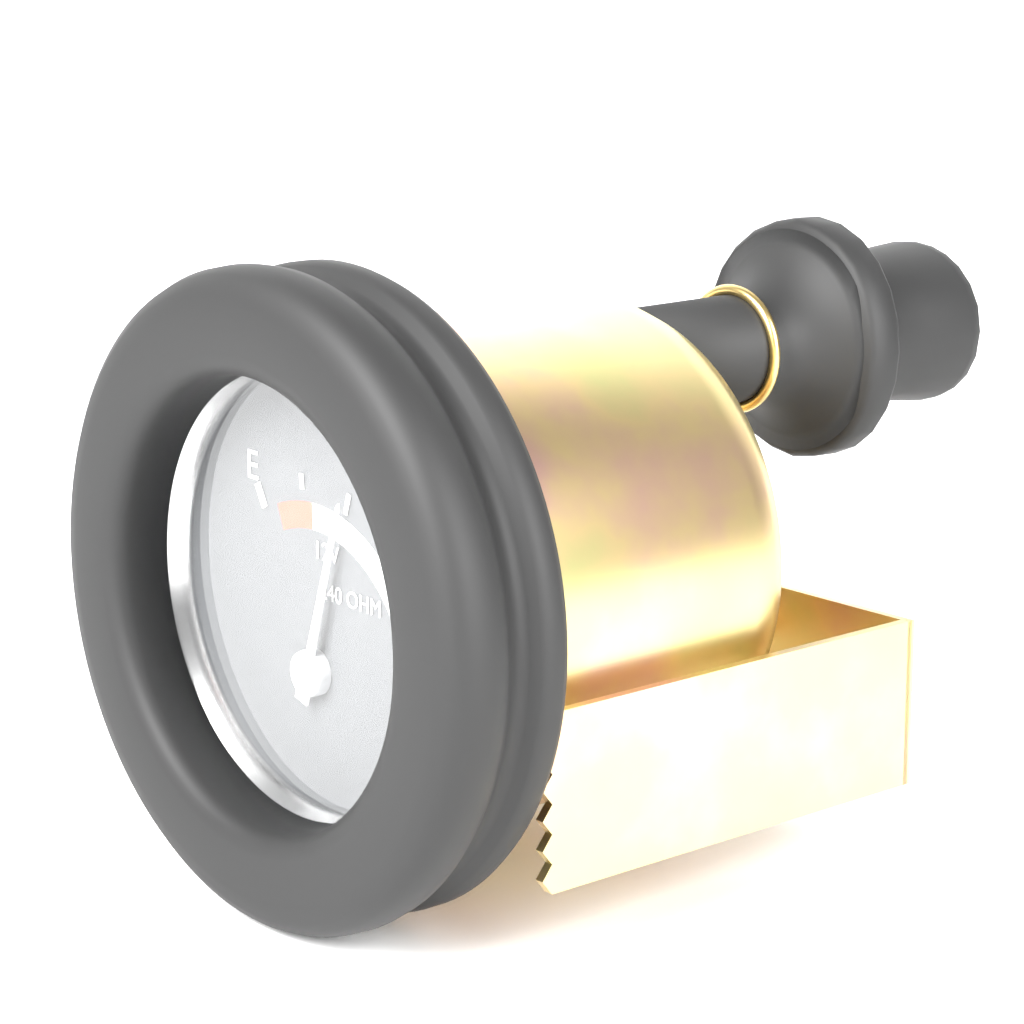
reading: 0.50 (no unit)
